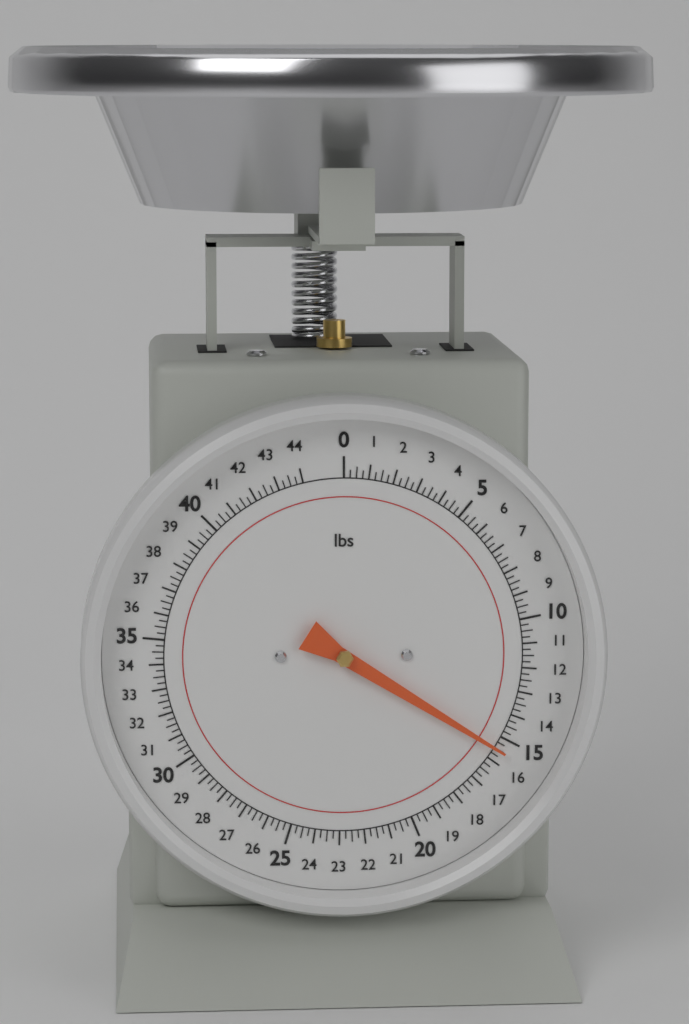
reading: 15.50 lbs
